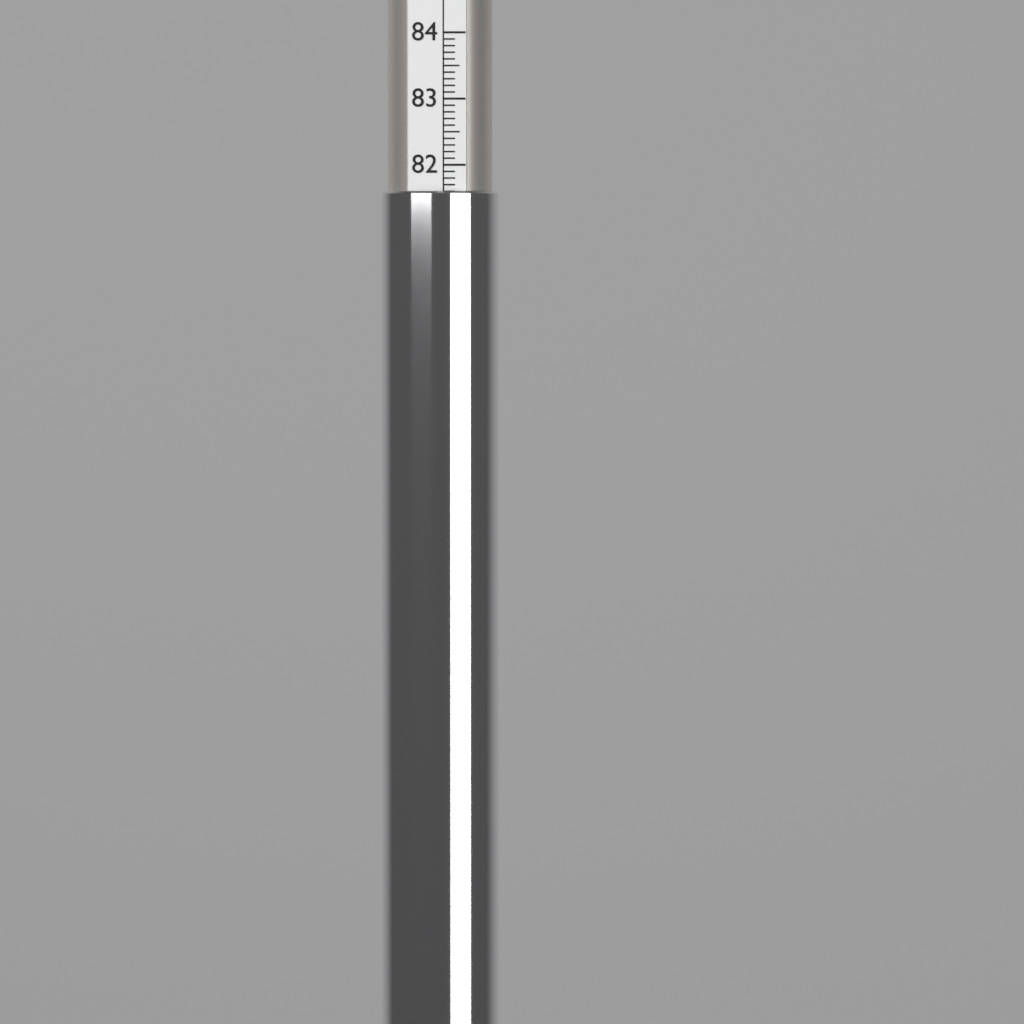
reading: 81.6 (no unit)
